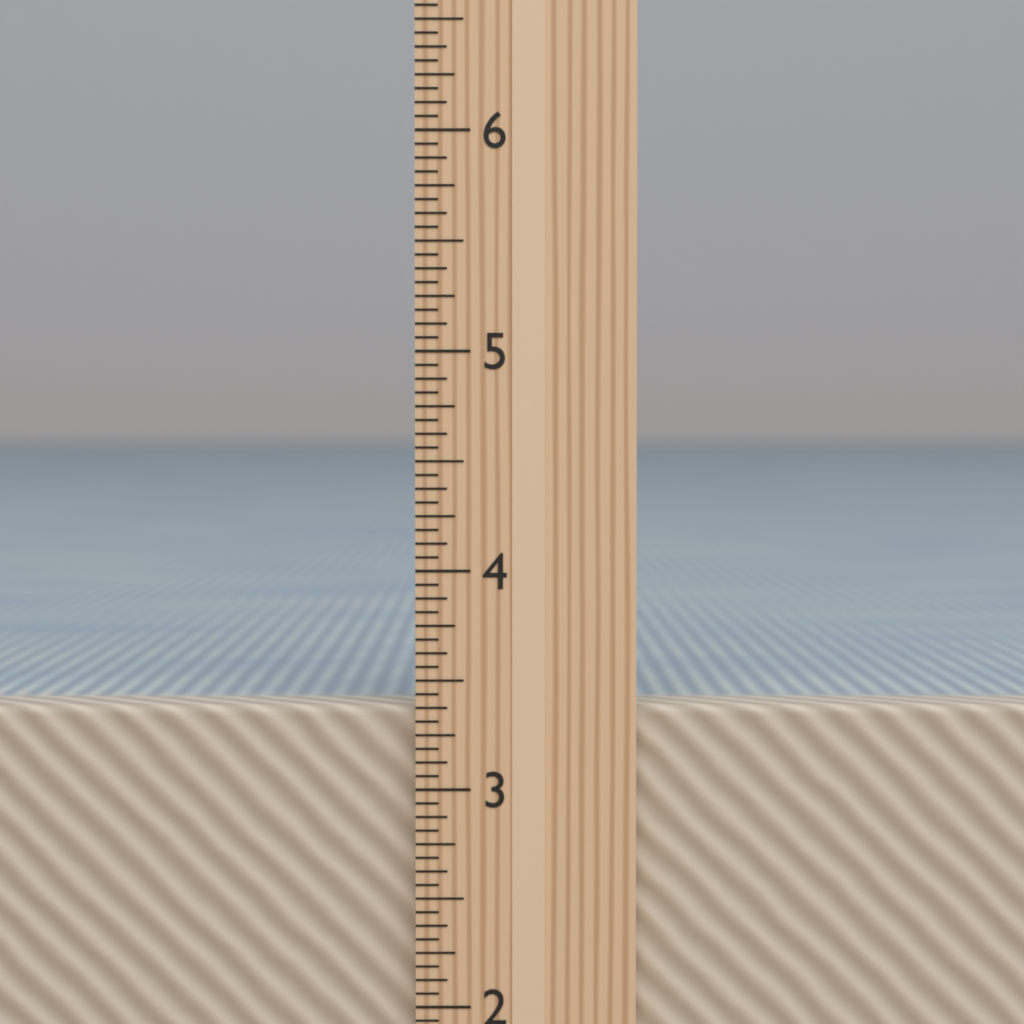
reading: 3.3750 in
